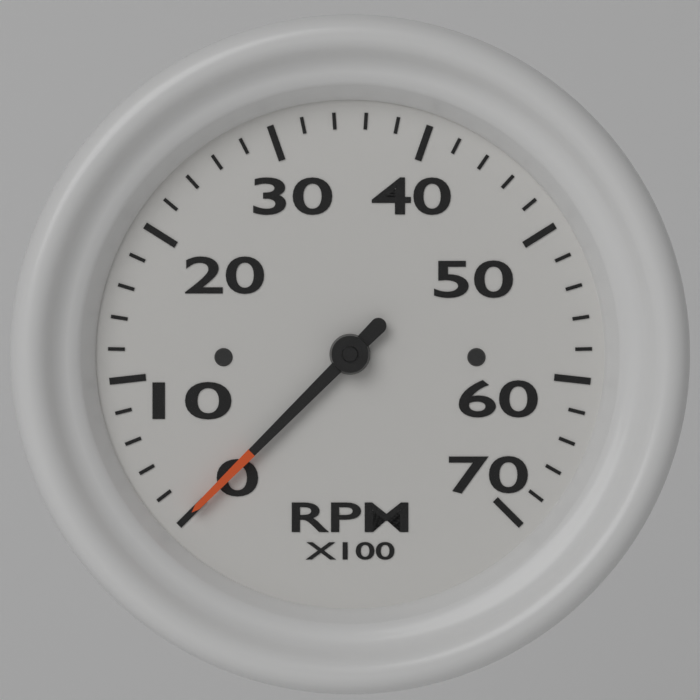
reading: 0 RPM
